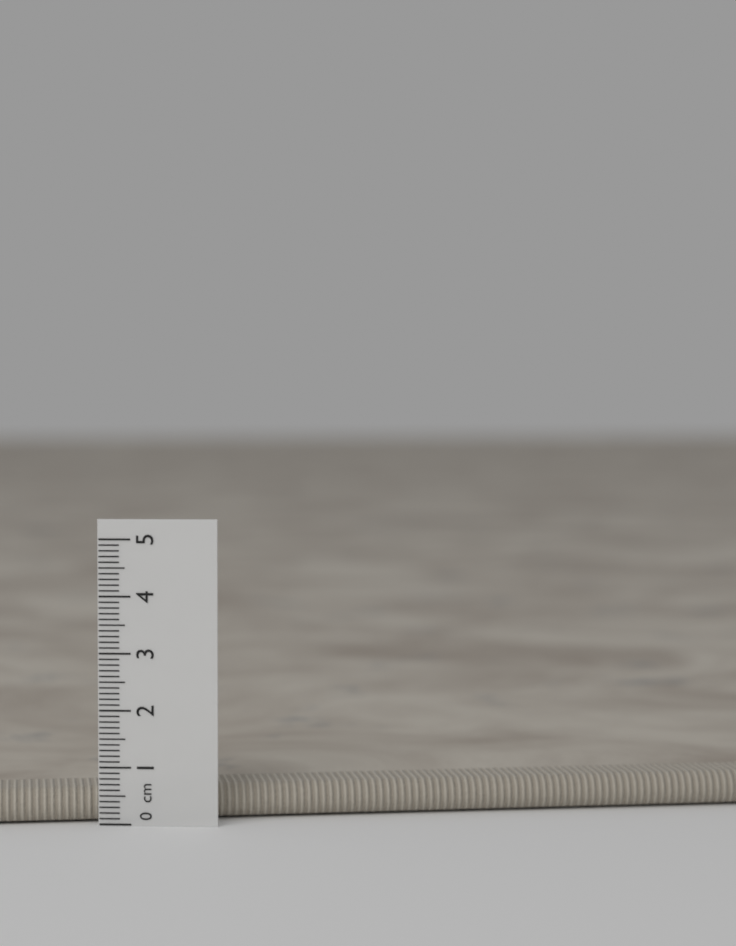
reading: 0.6 cm
